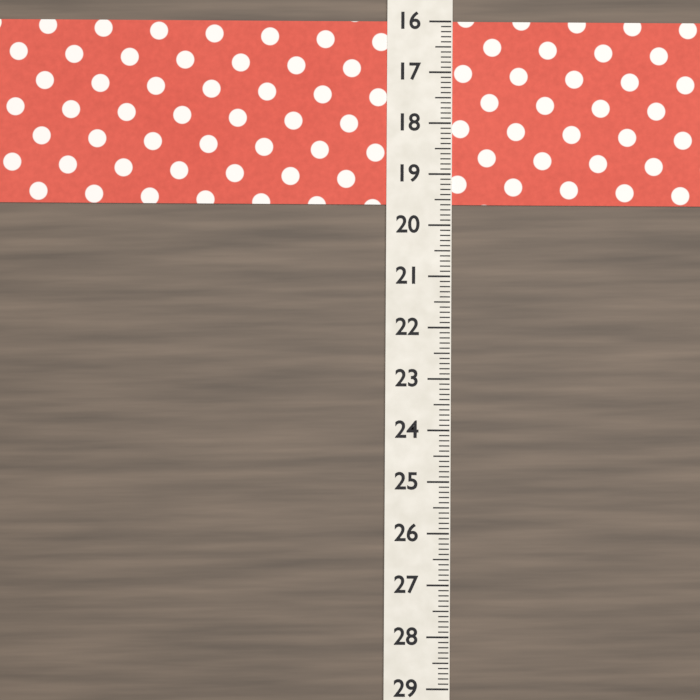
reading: 19.6 (no unit)
